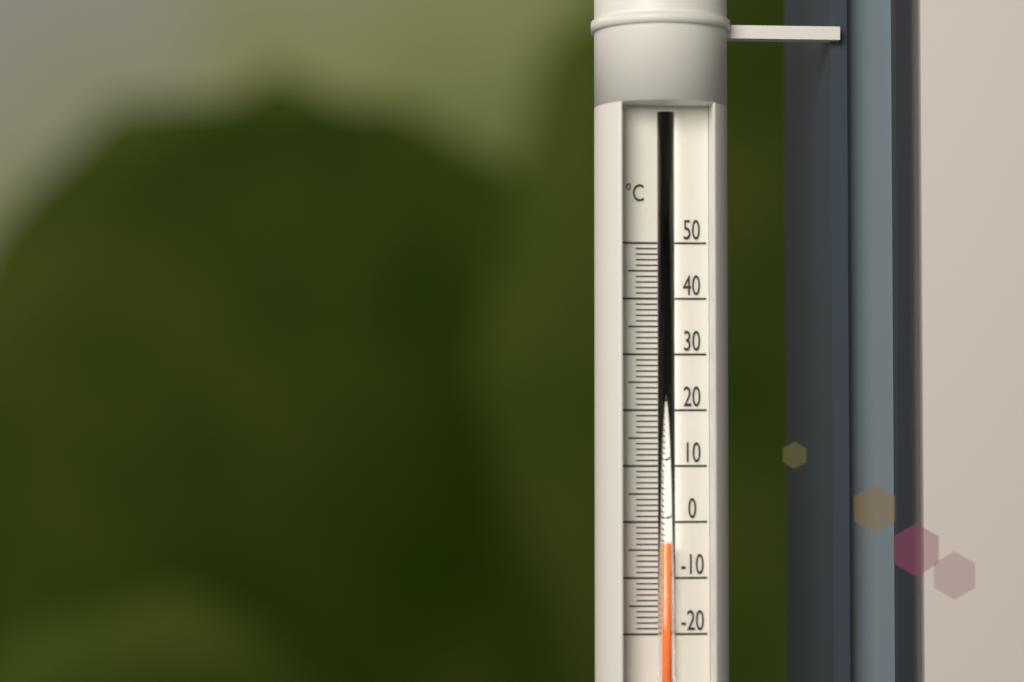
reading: -4 °C
